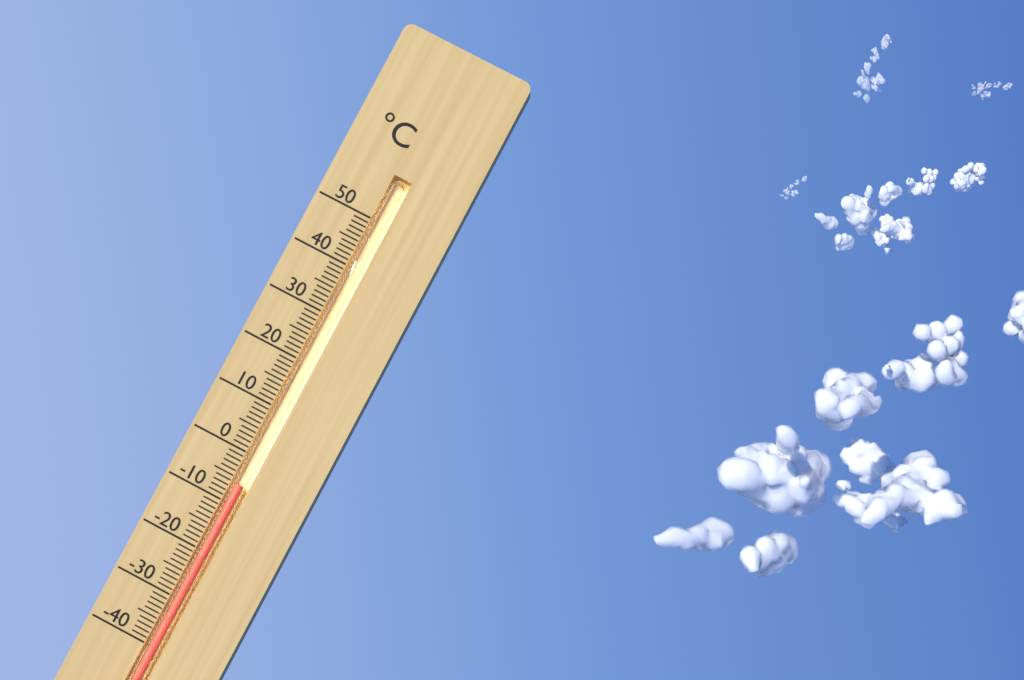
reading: -6 °C
